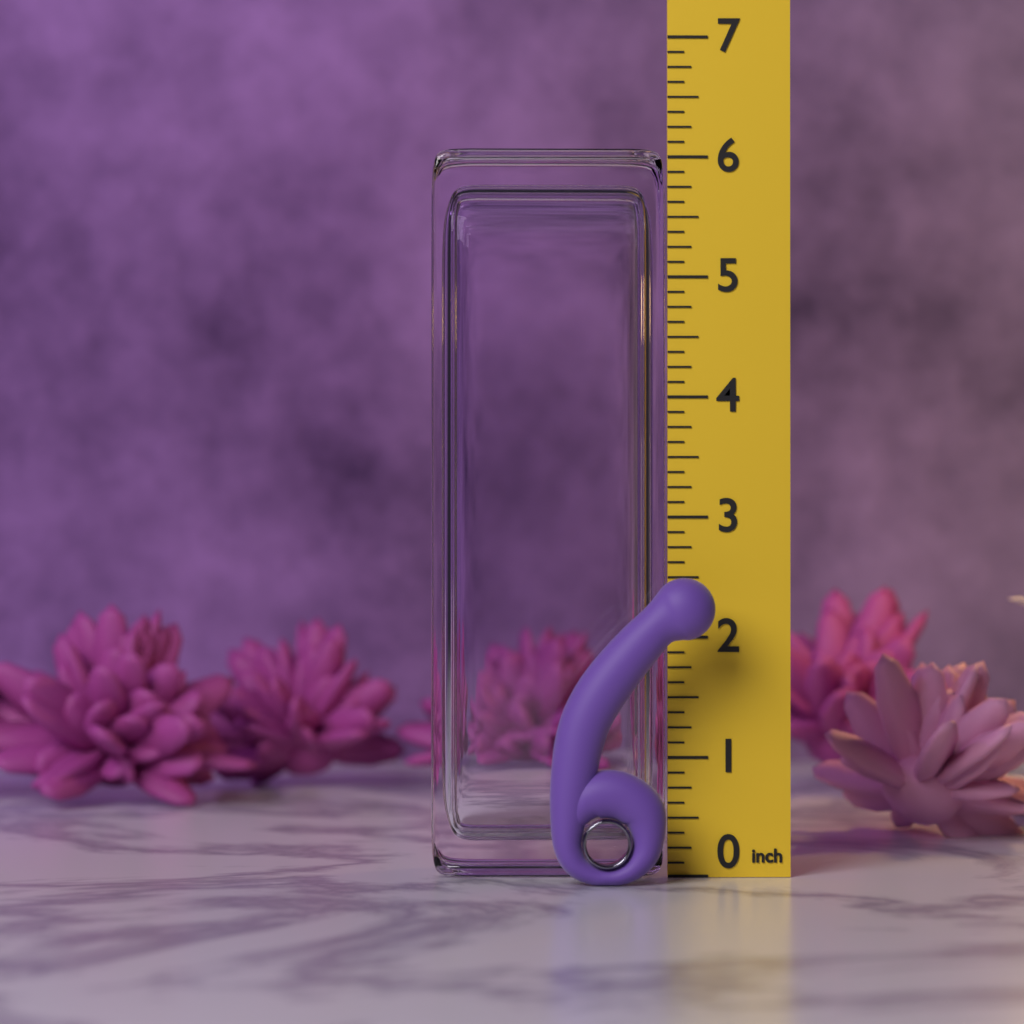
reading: 2.500 in
